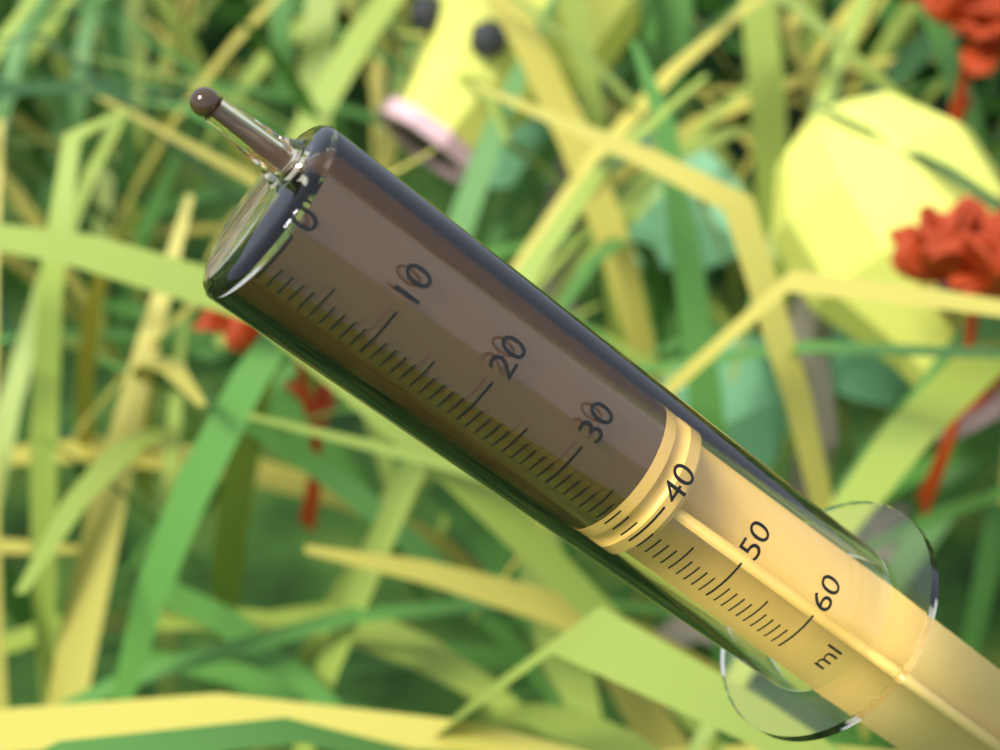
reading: 37 ml
